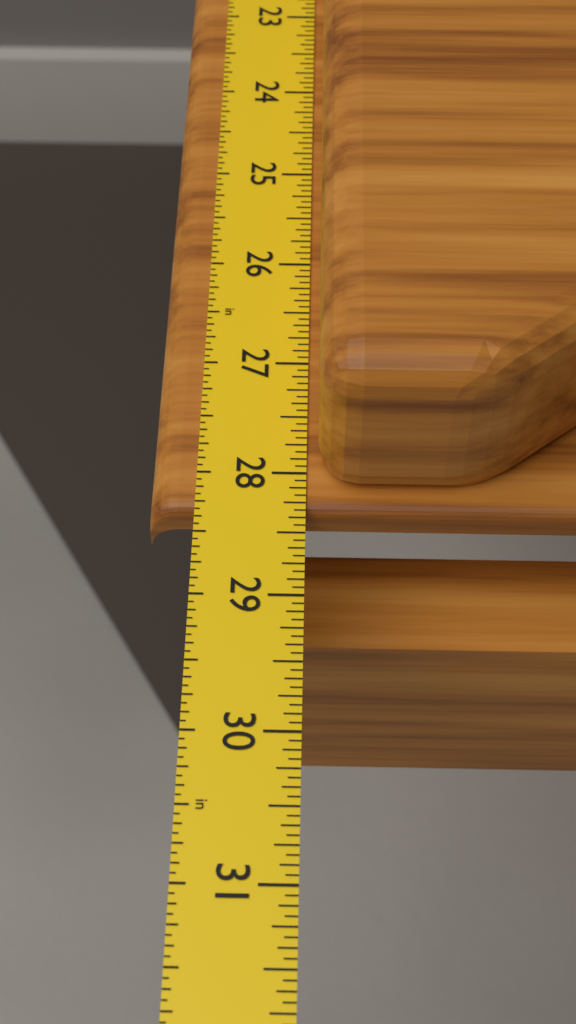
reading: 28.3125 in
